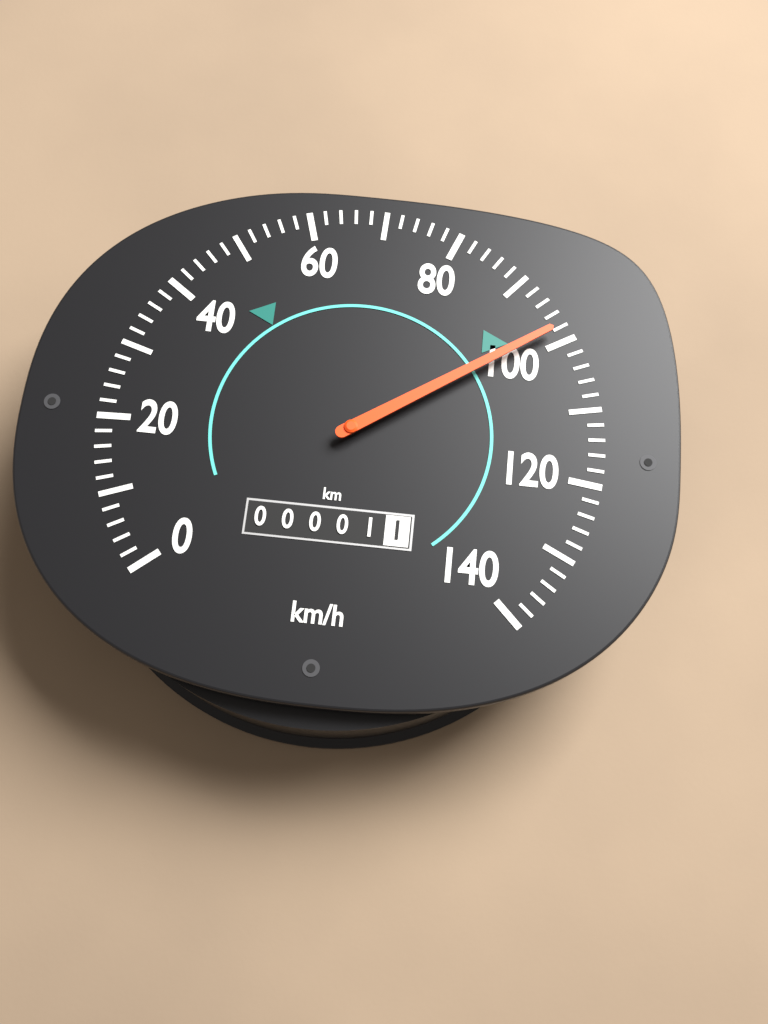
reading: 98 km/h
